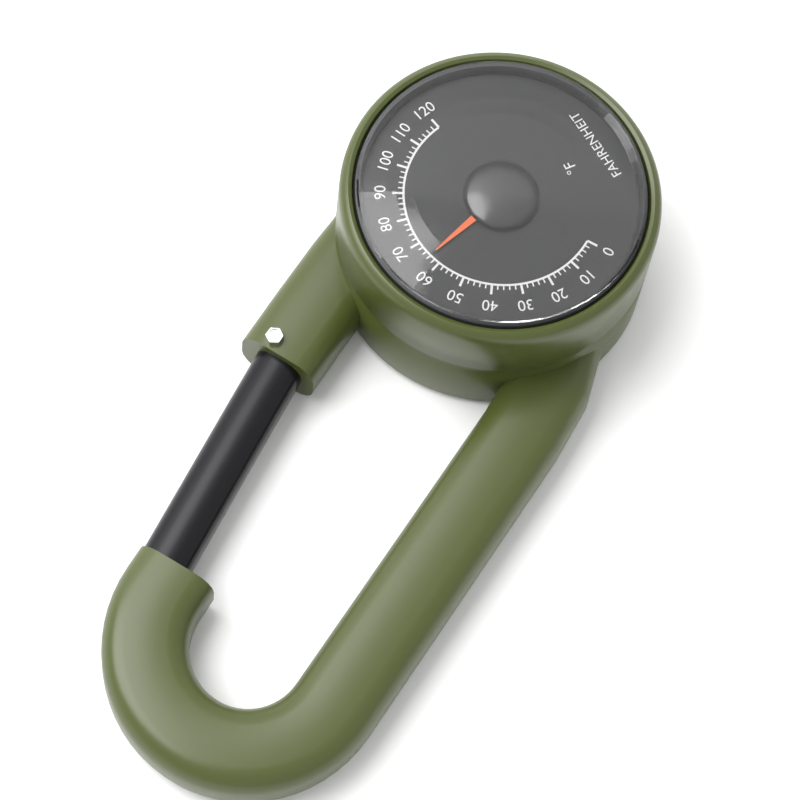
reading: 64 °F
